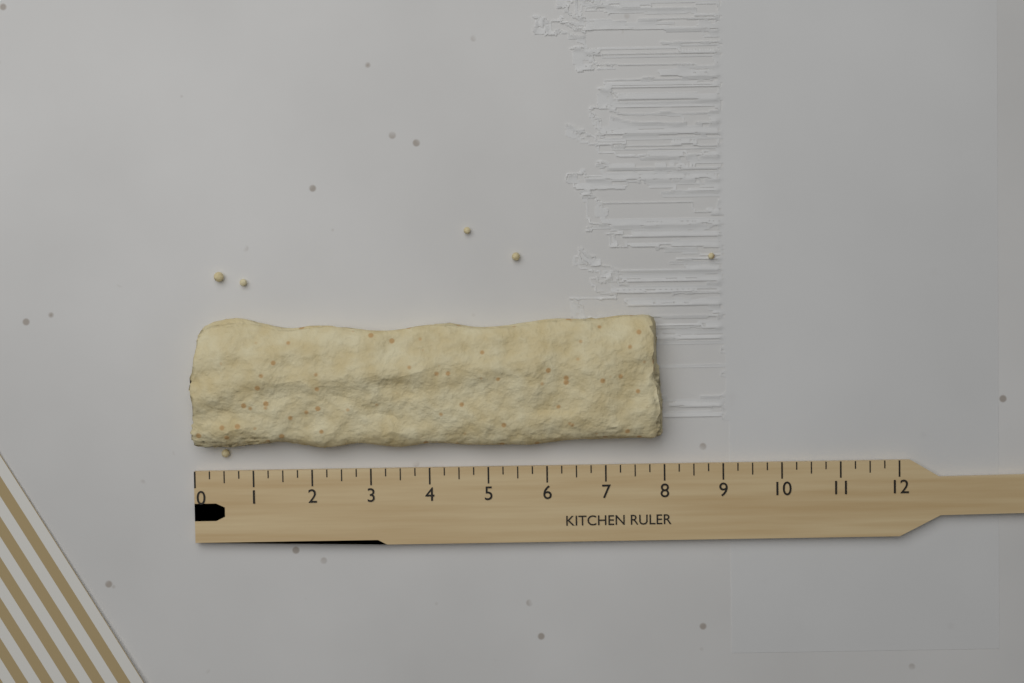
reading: 8.00 (no unit)
